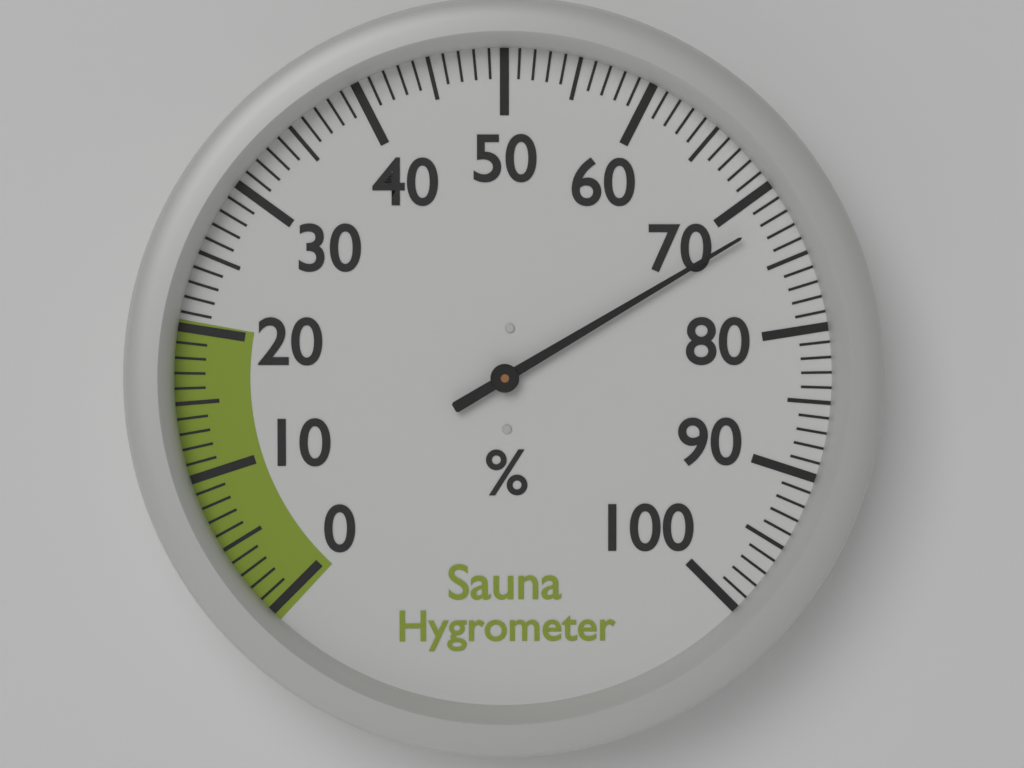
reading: 72 %
